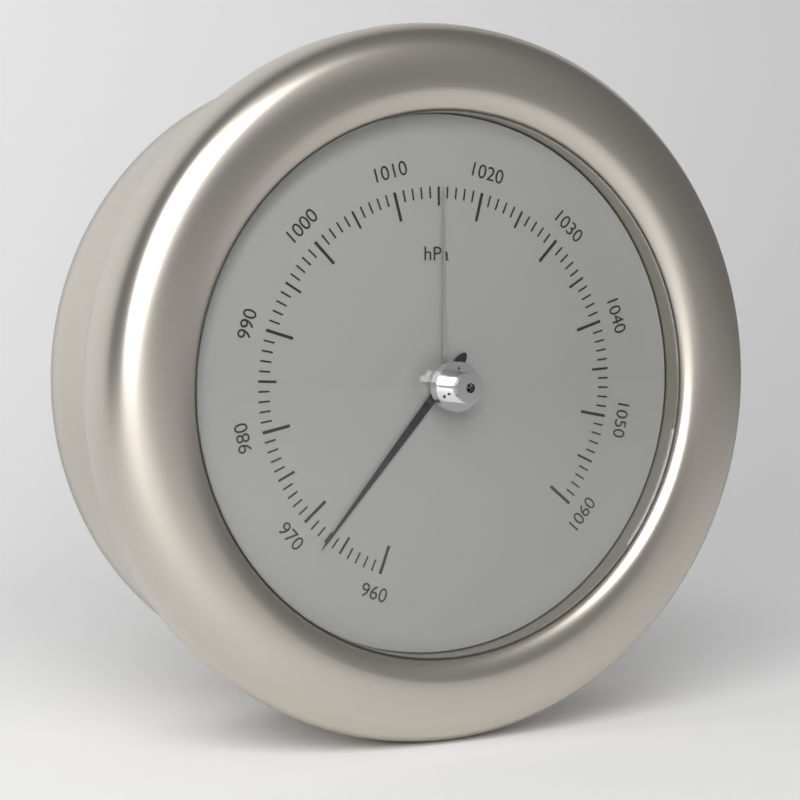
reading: 967 hPa
